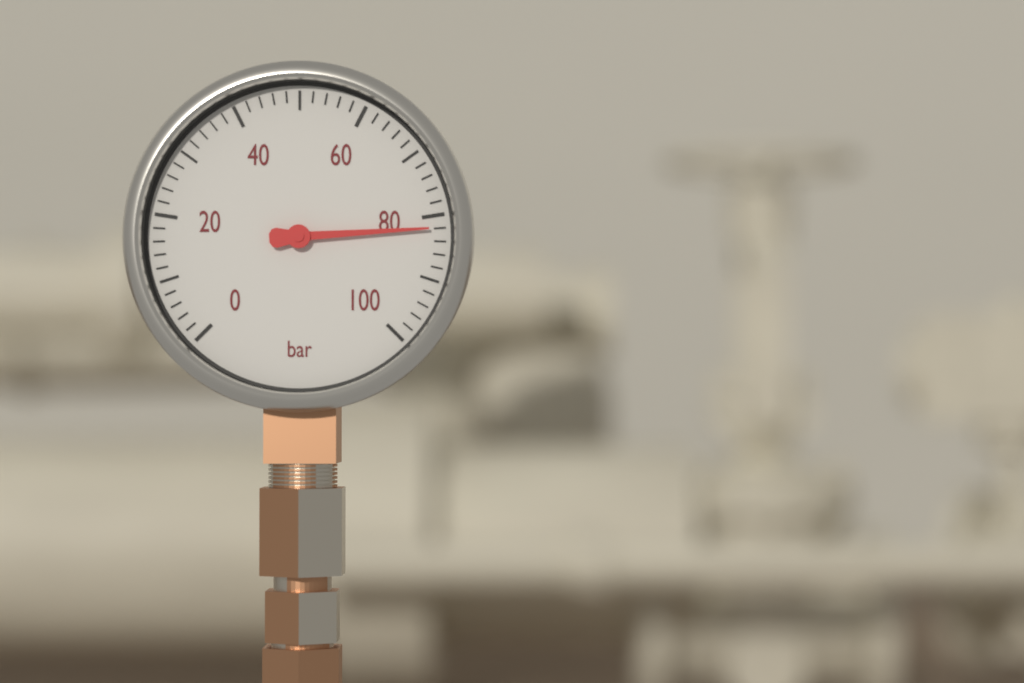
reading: 82 bar
